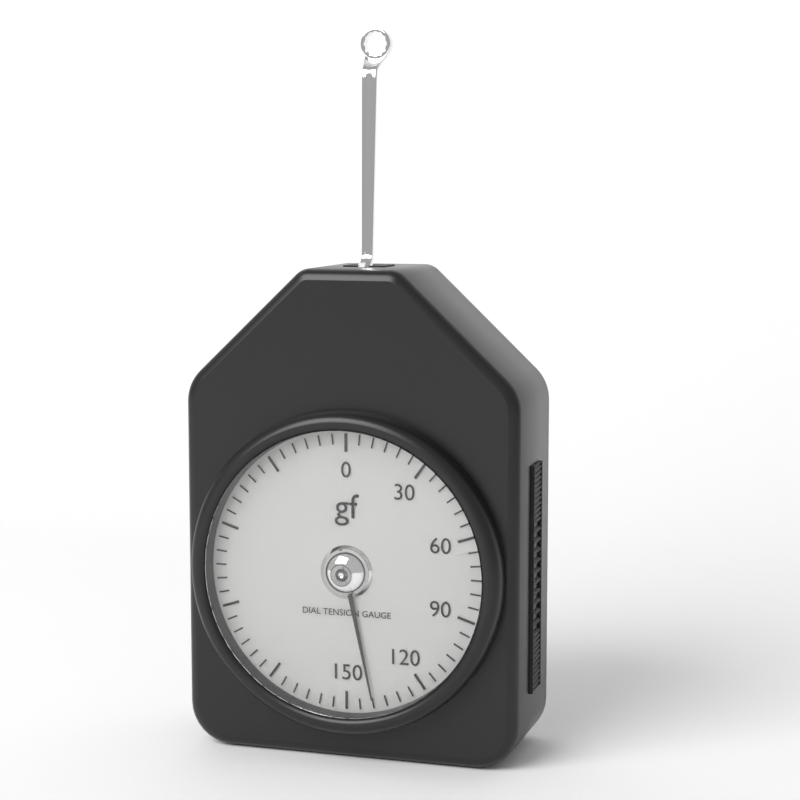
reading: 140 gf
